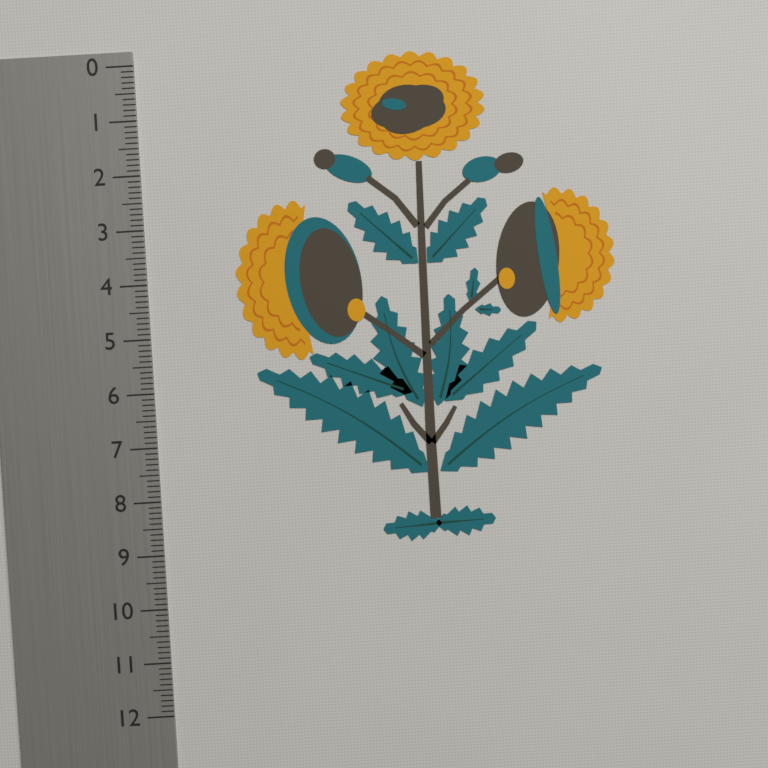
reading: 9.0 (no unit)
